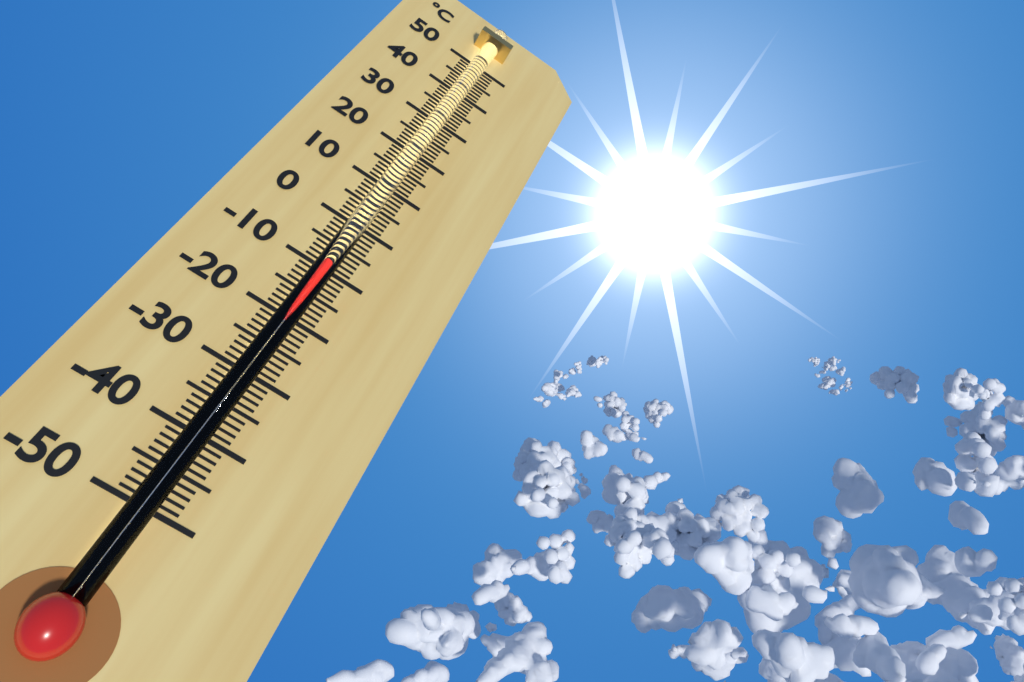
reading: -10 °C
